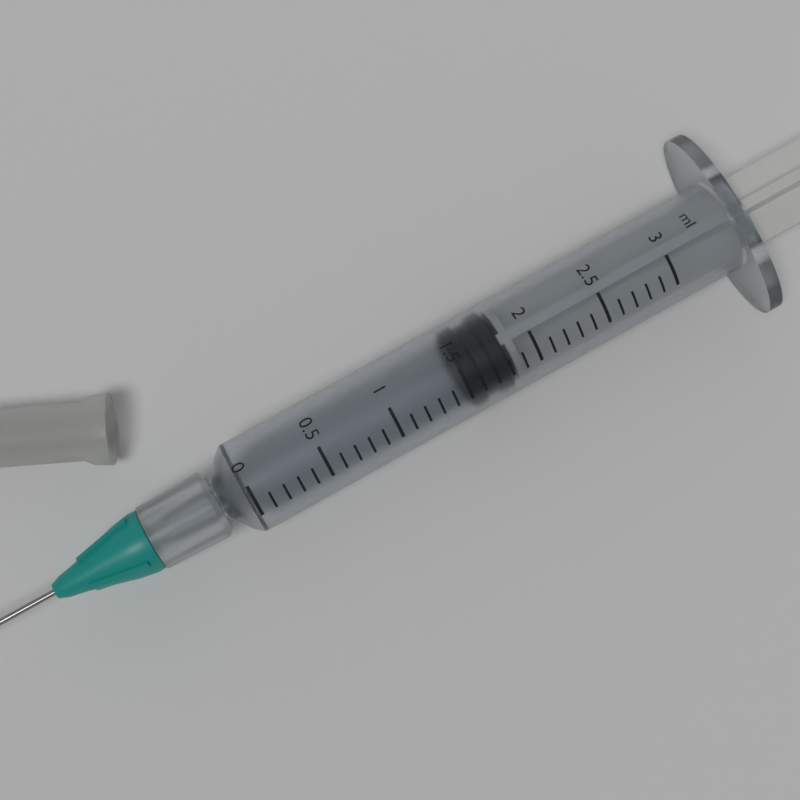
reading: 1.5 ml
